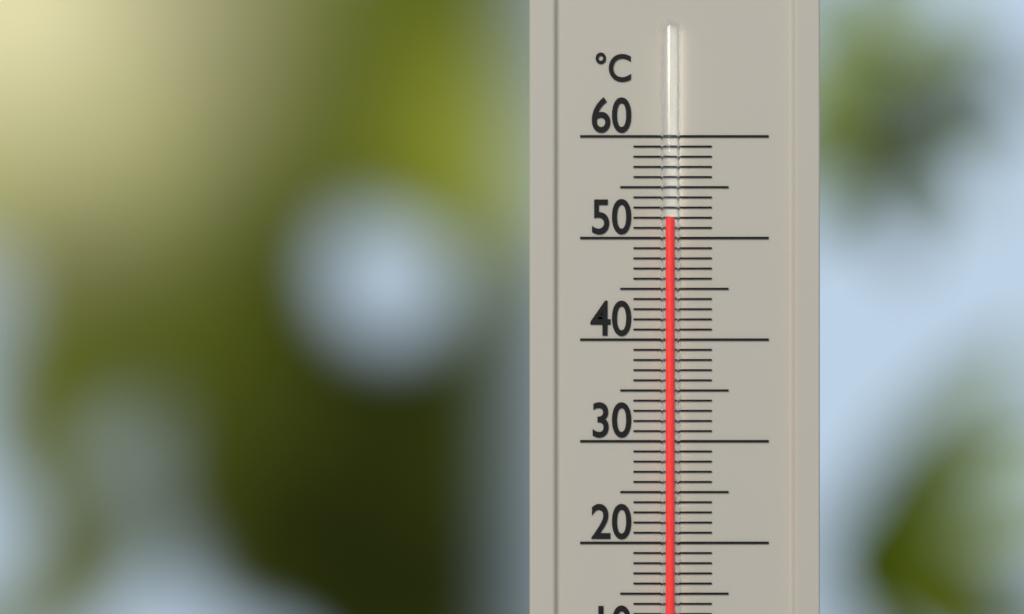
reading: 52 °C
